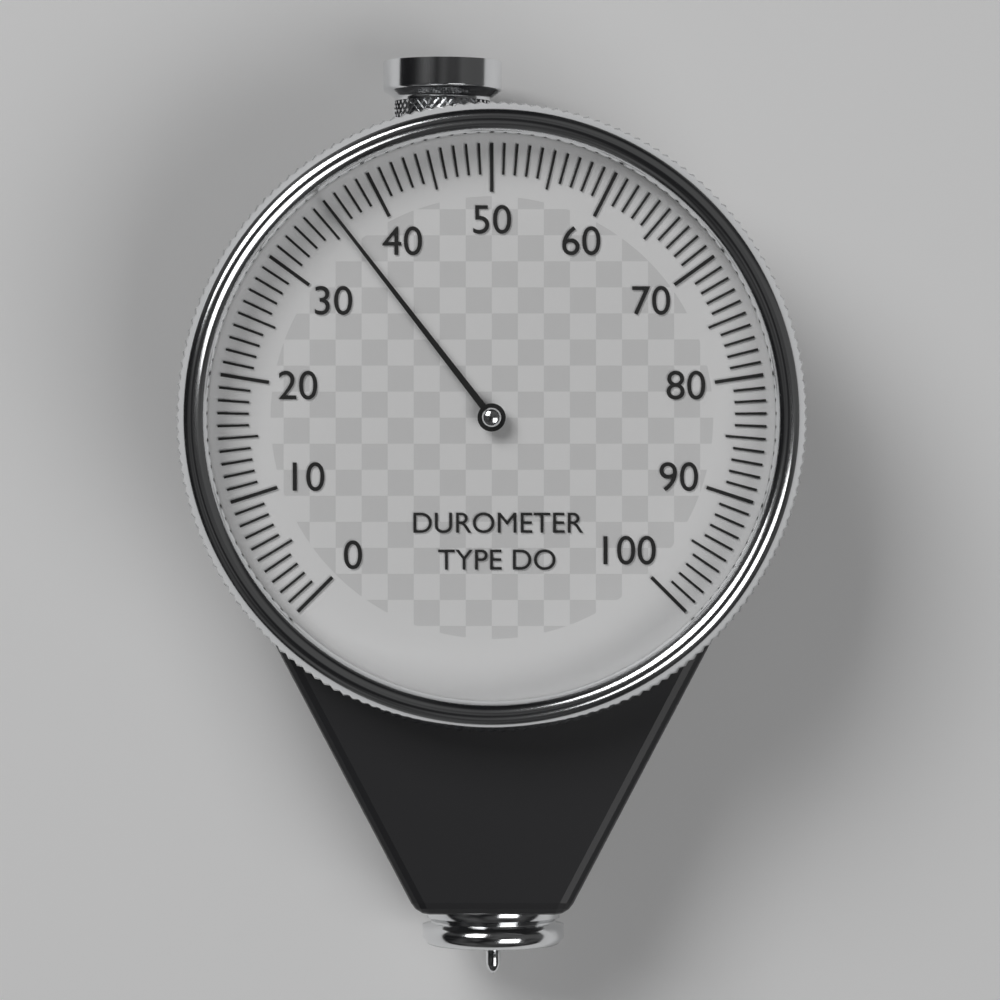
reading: 36 (no unit)
